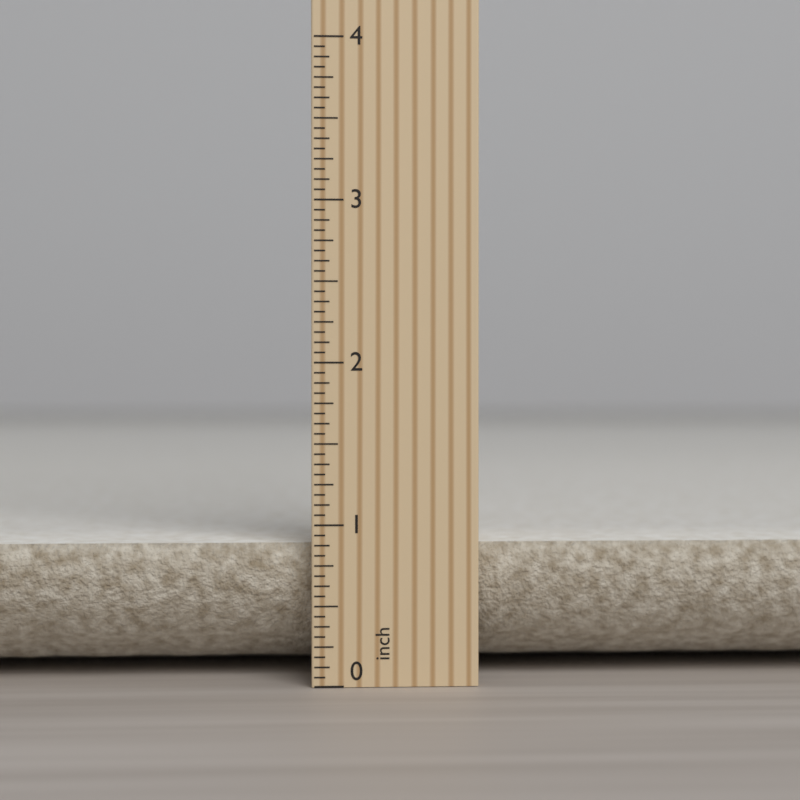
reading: 0.8750 inch
